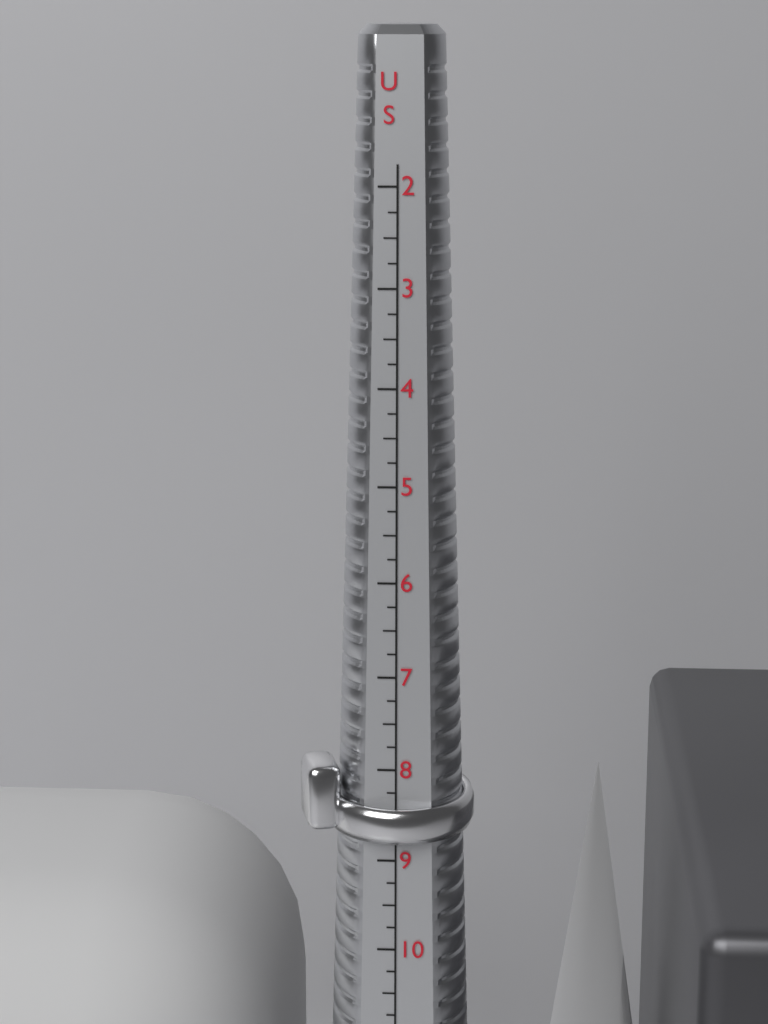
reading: 8.75 US
